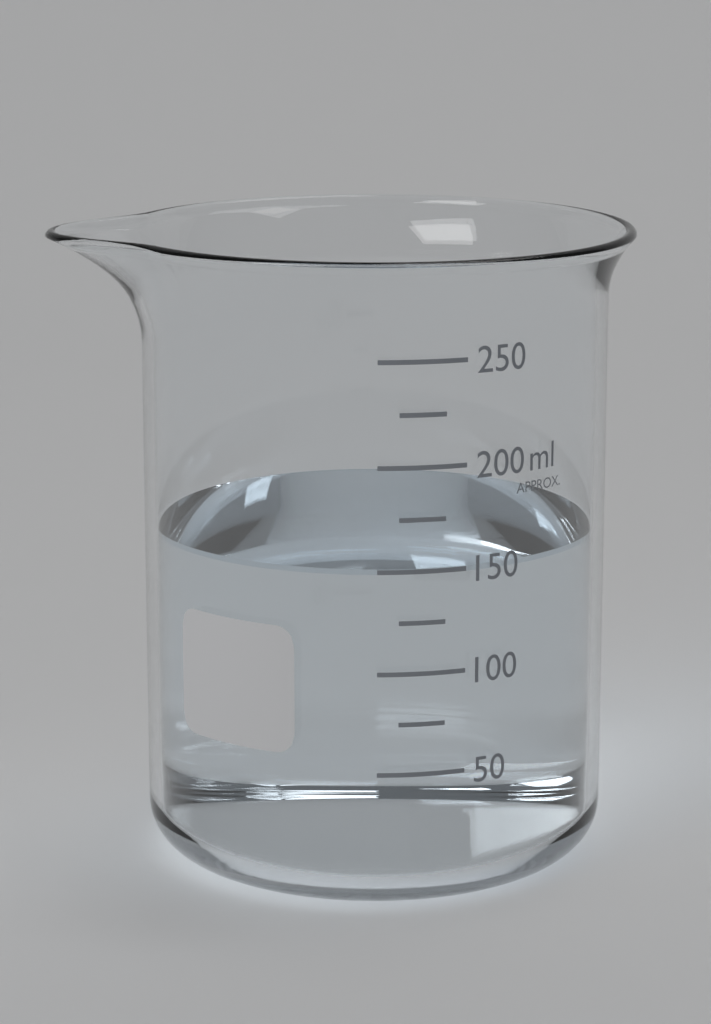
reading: 150 ml
